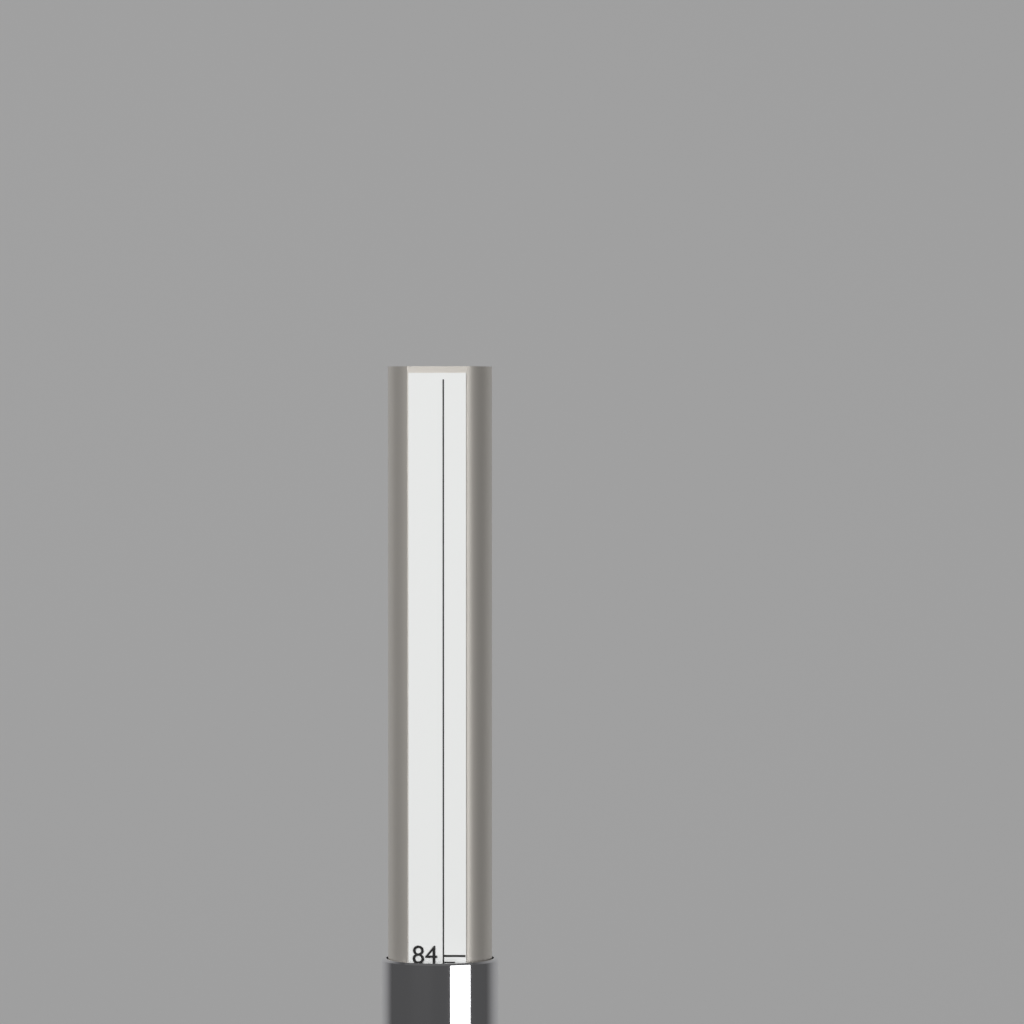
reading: 83.9 (no unit)
